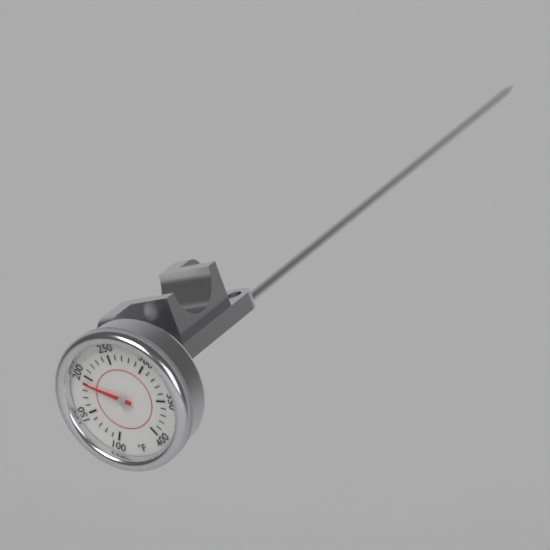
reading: 190 °F
